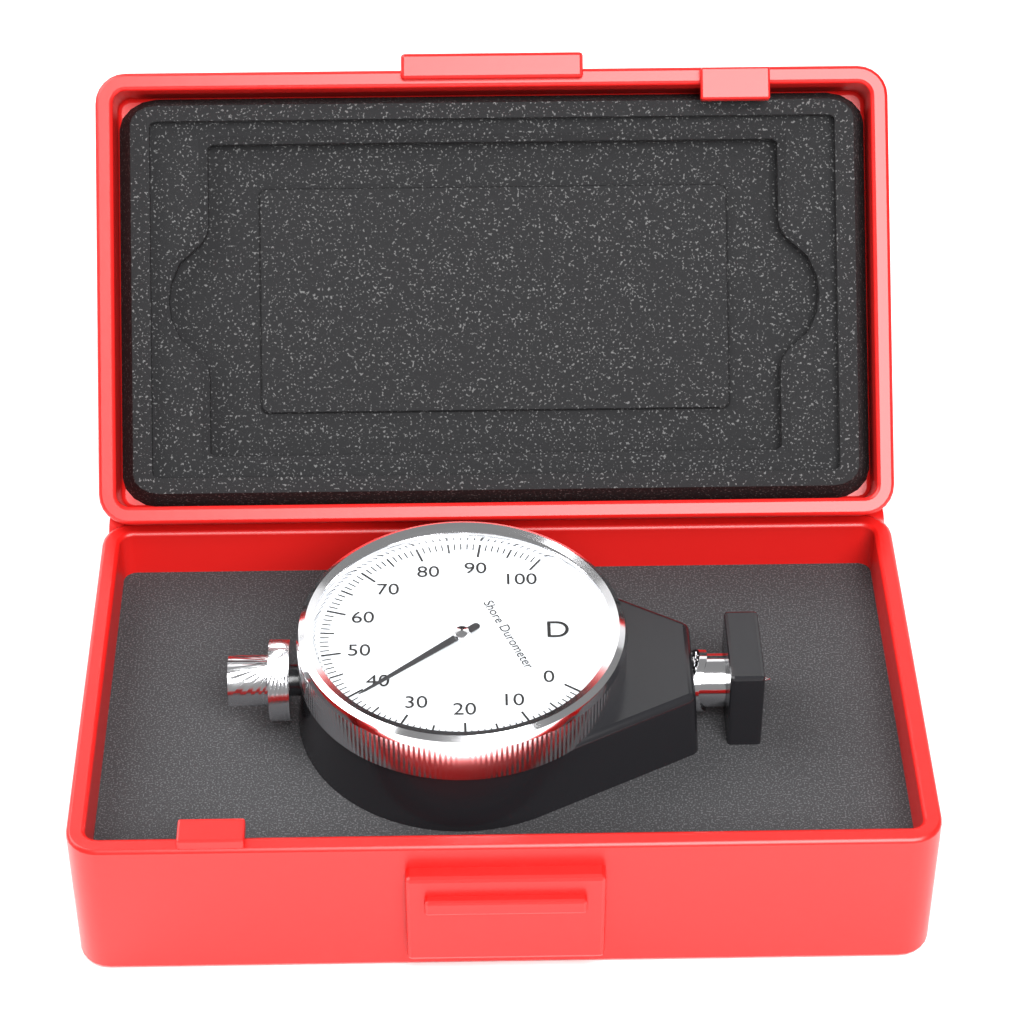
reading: 39 Shore D
